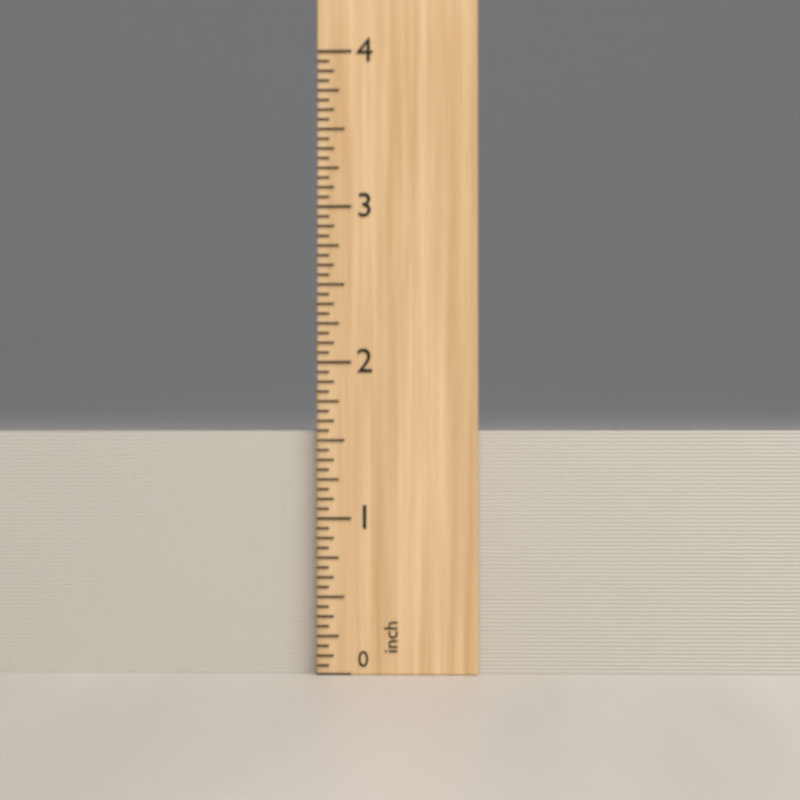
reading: 1.5625 inch
